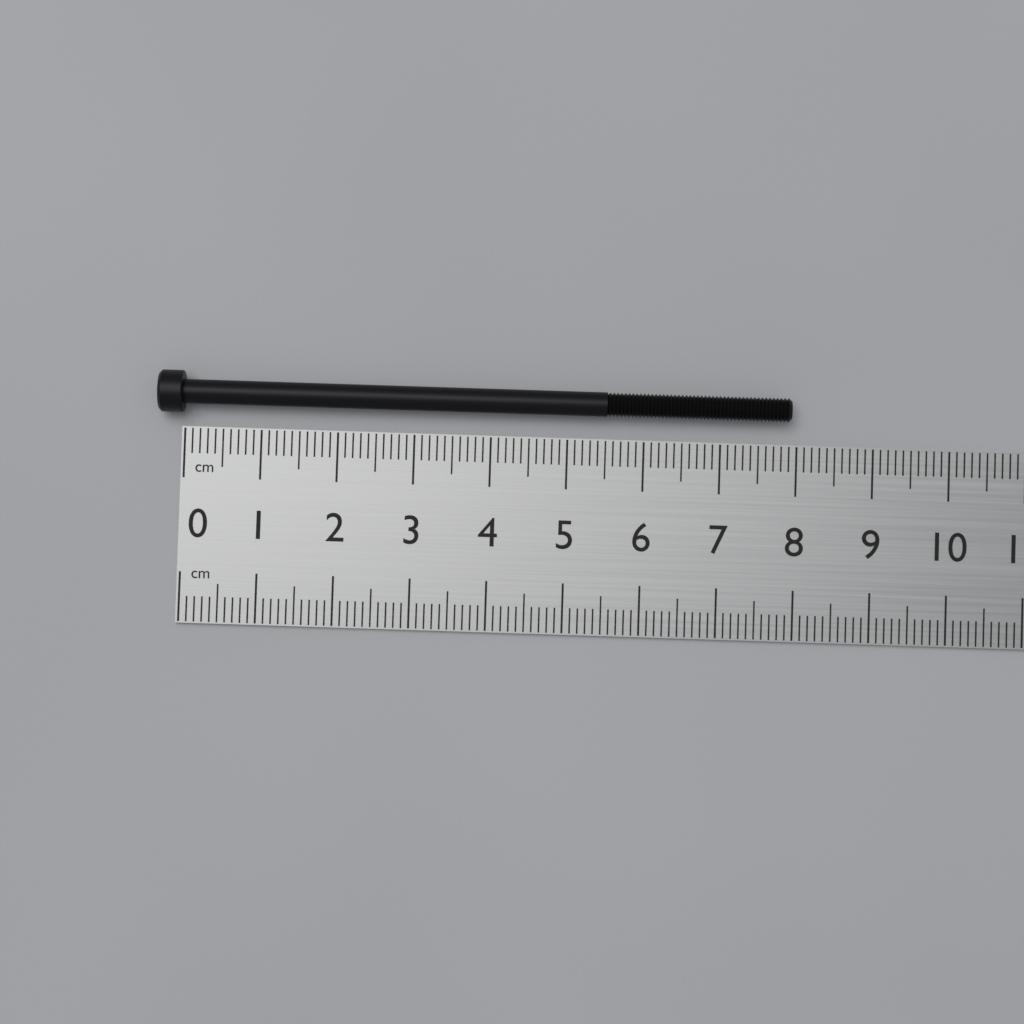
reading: 7.9 cm
